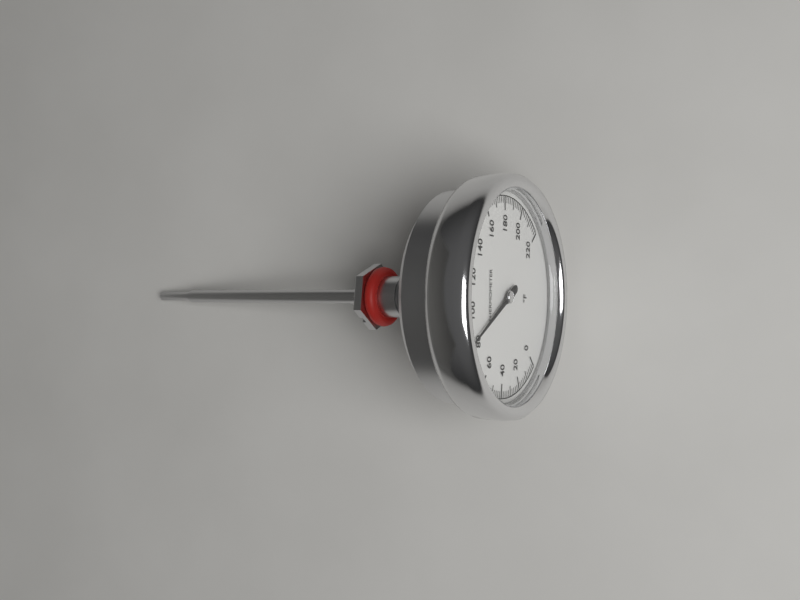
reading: 84 °F
